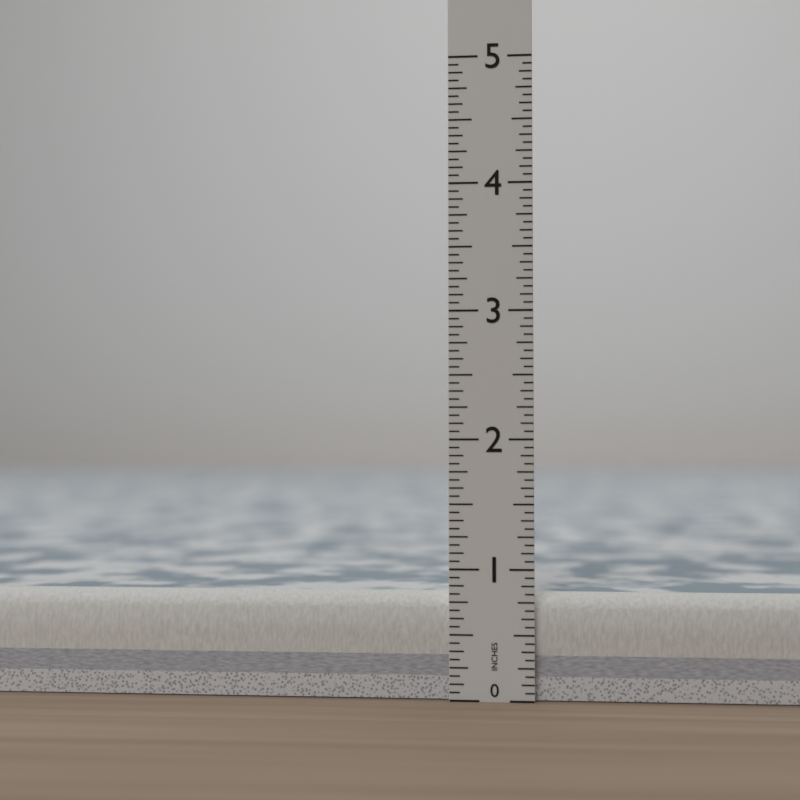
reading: 0.8125 in
